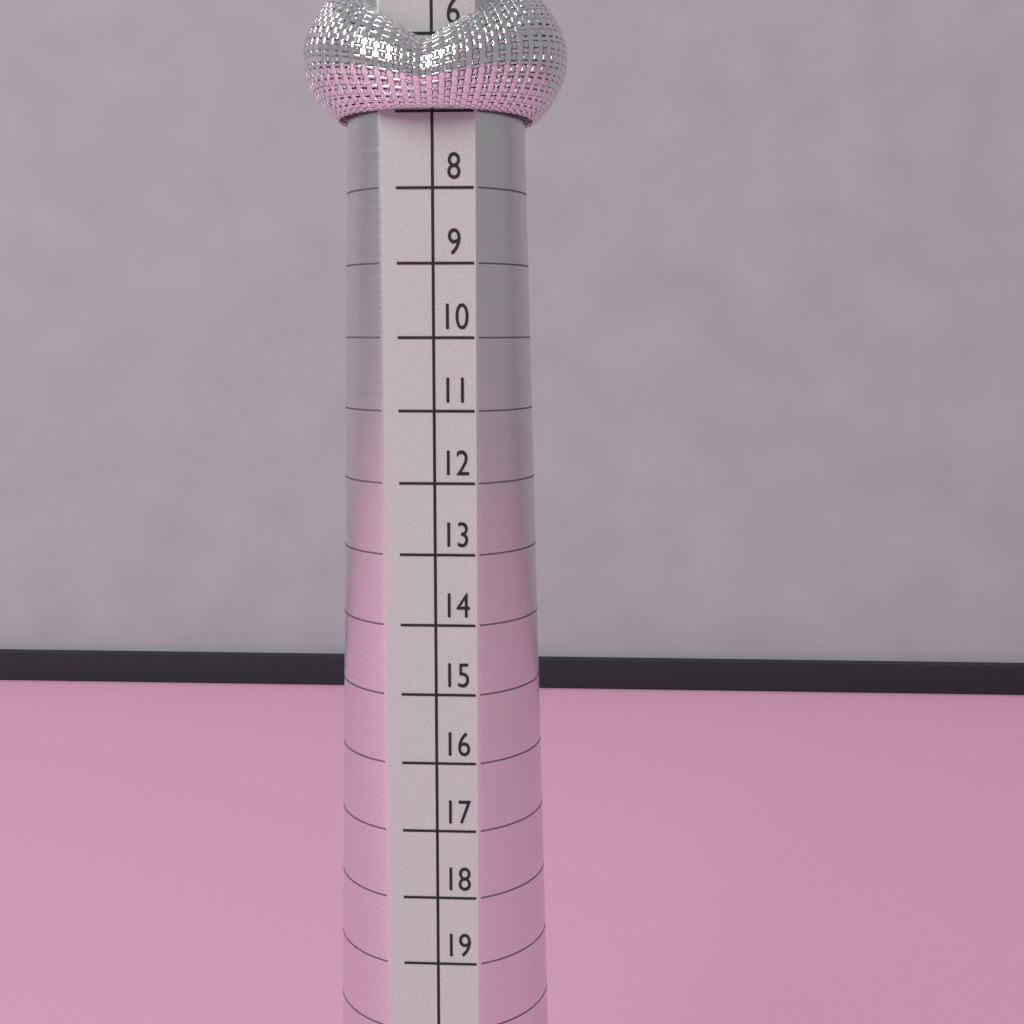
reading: 7 (no unit)
